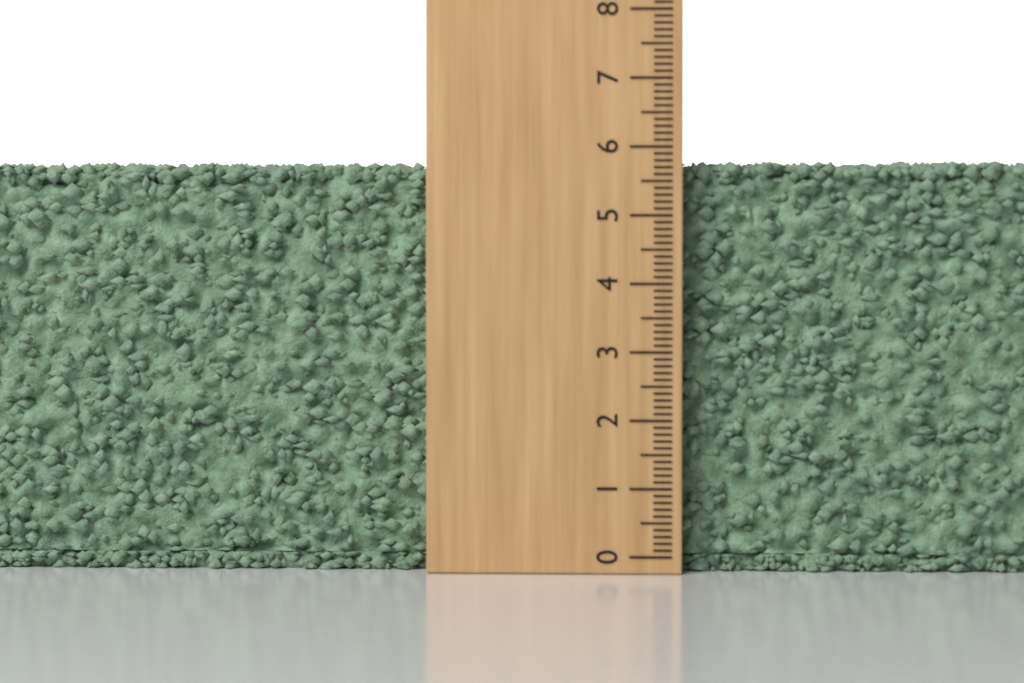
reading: 5.8 (no unit)
